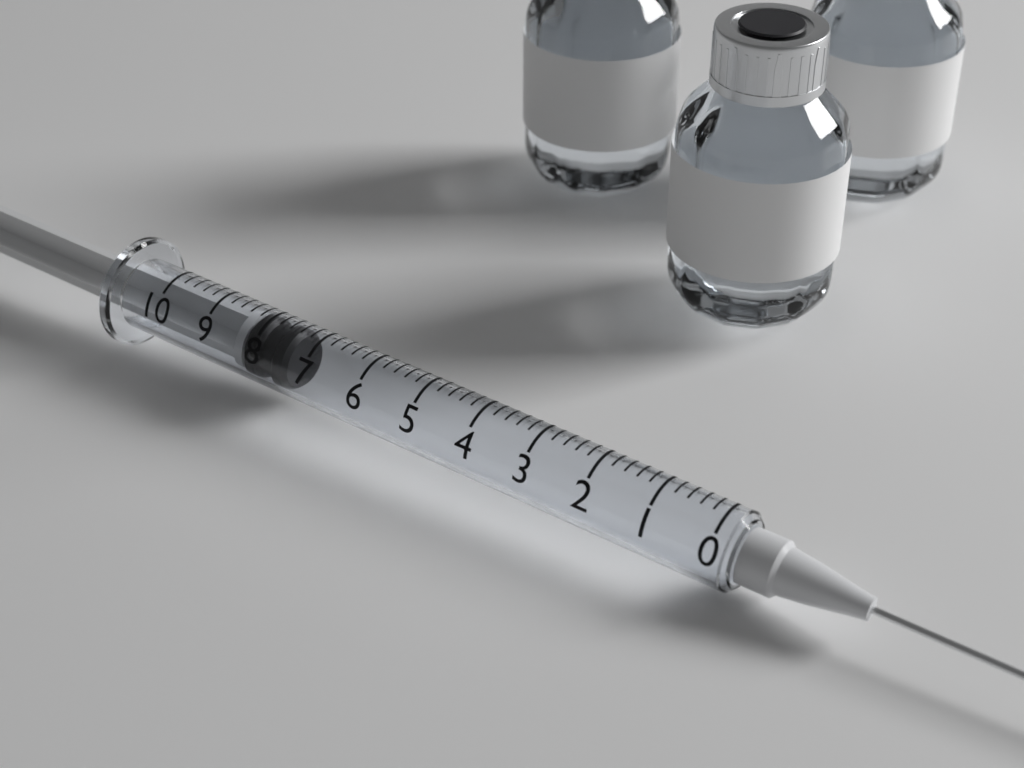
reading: 7.4 (no unit)
